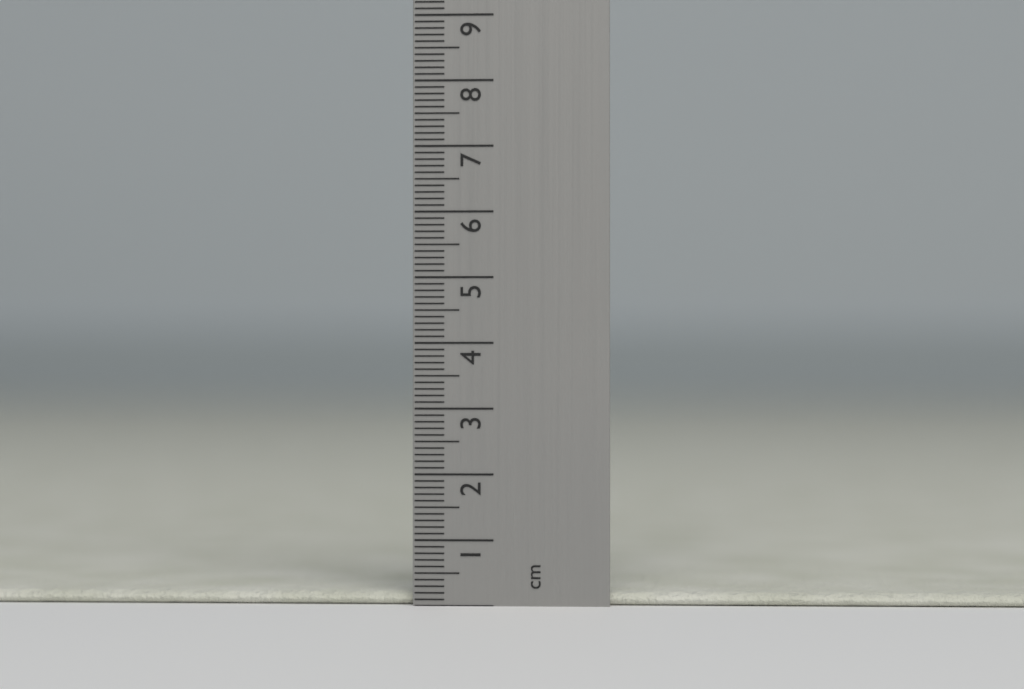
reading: 0.2 cm
